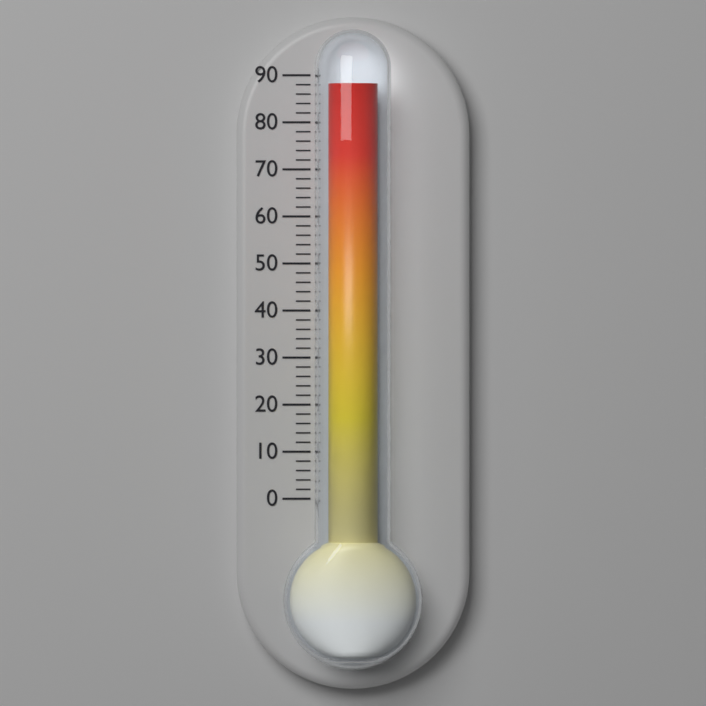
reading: 88 (no unit)
